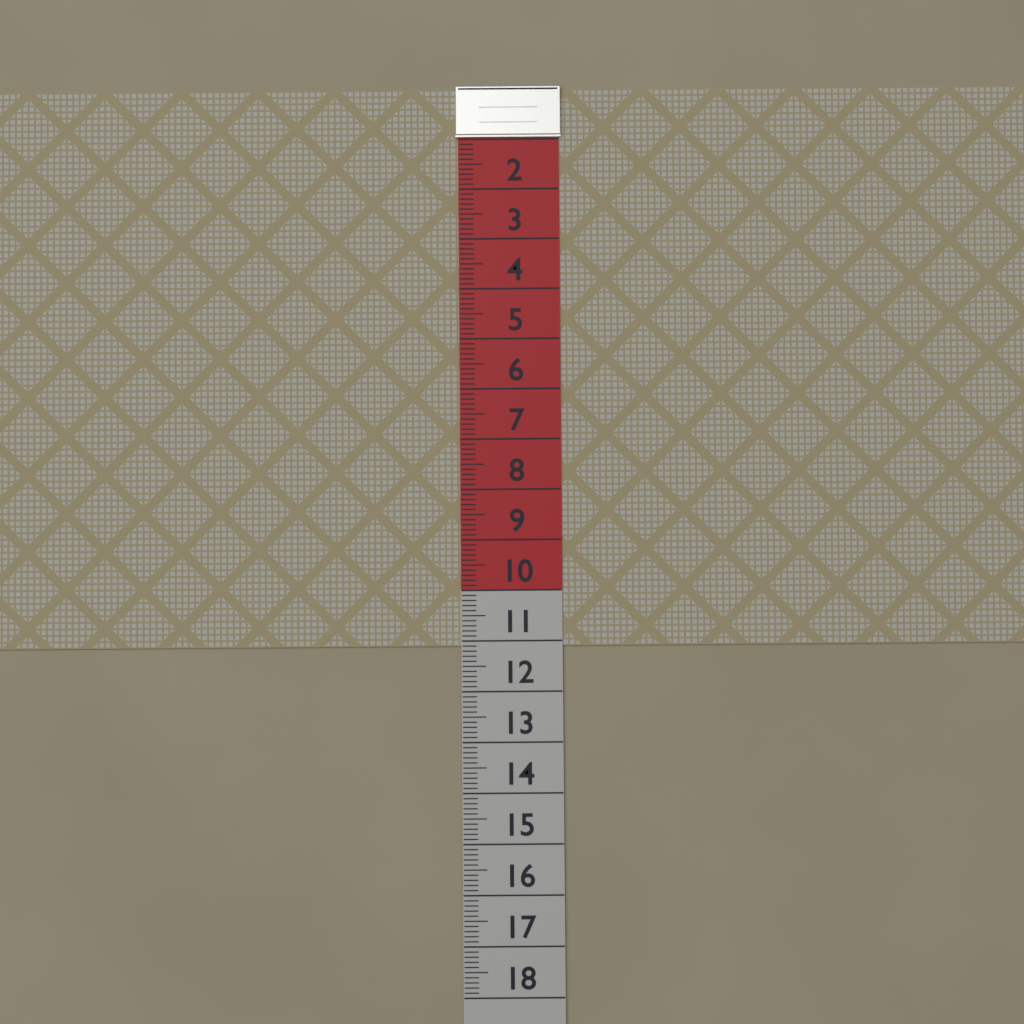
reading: 11.1 (no unit)
